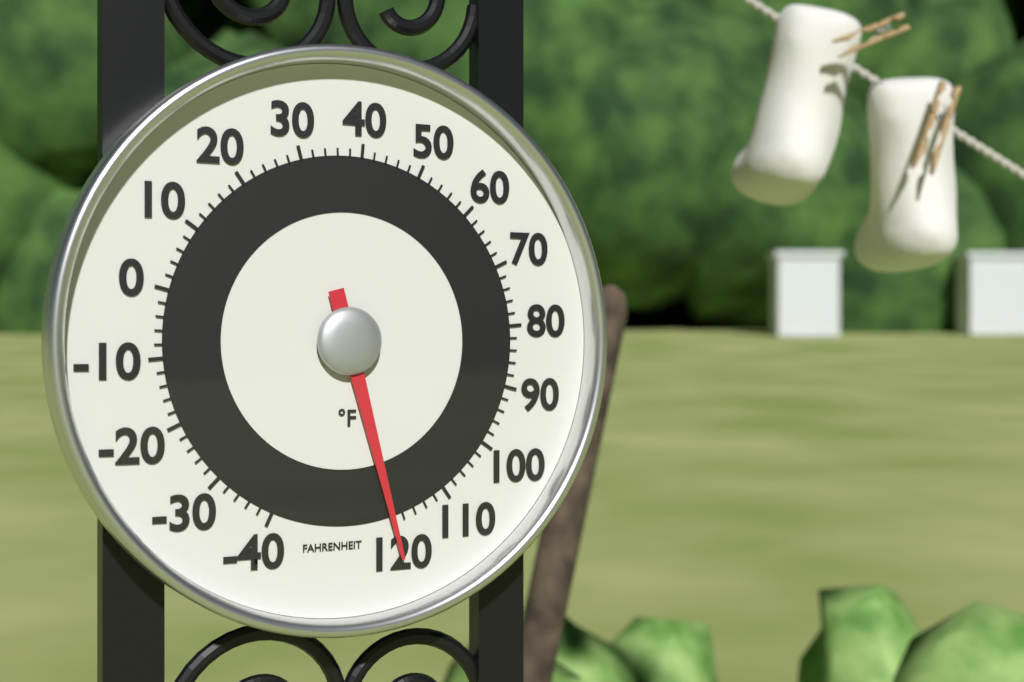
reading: 120 °F
